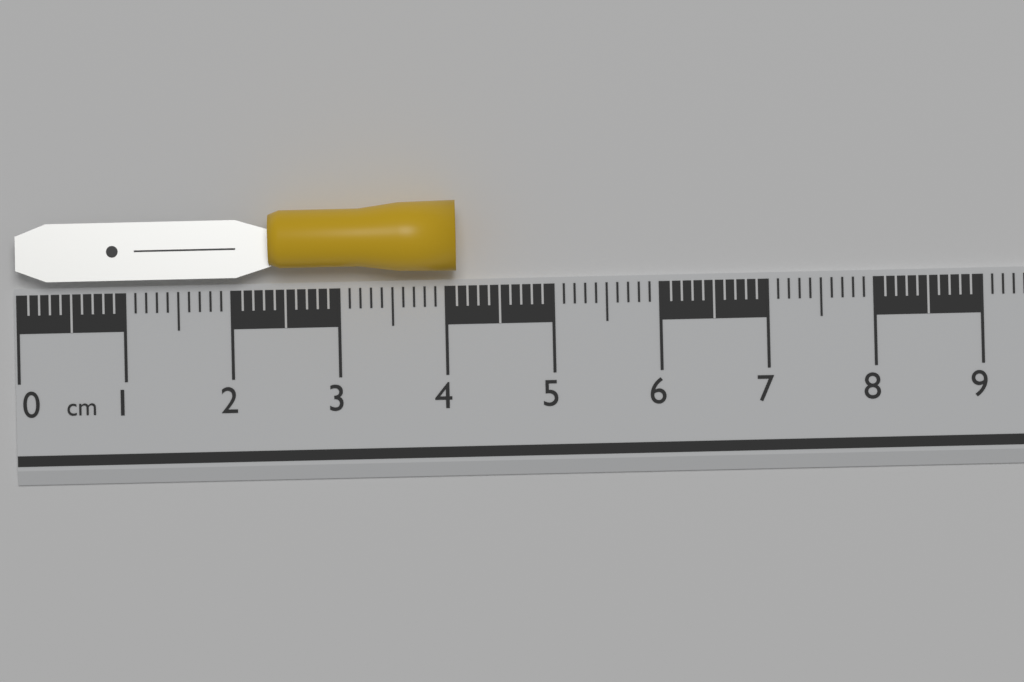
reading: 4.1 cm
